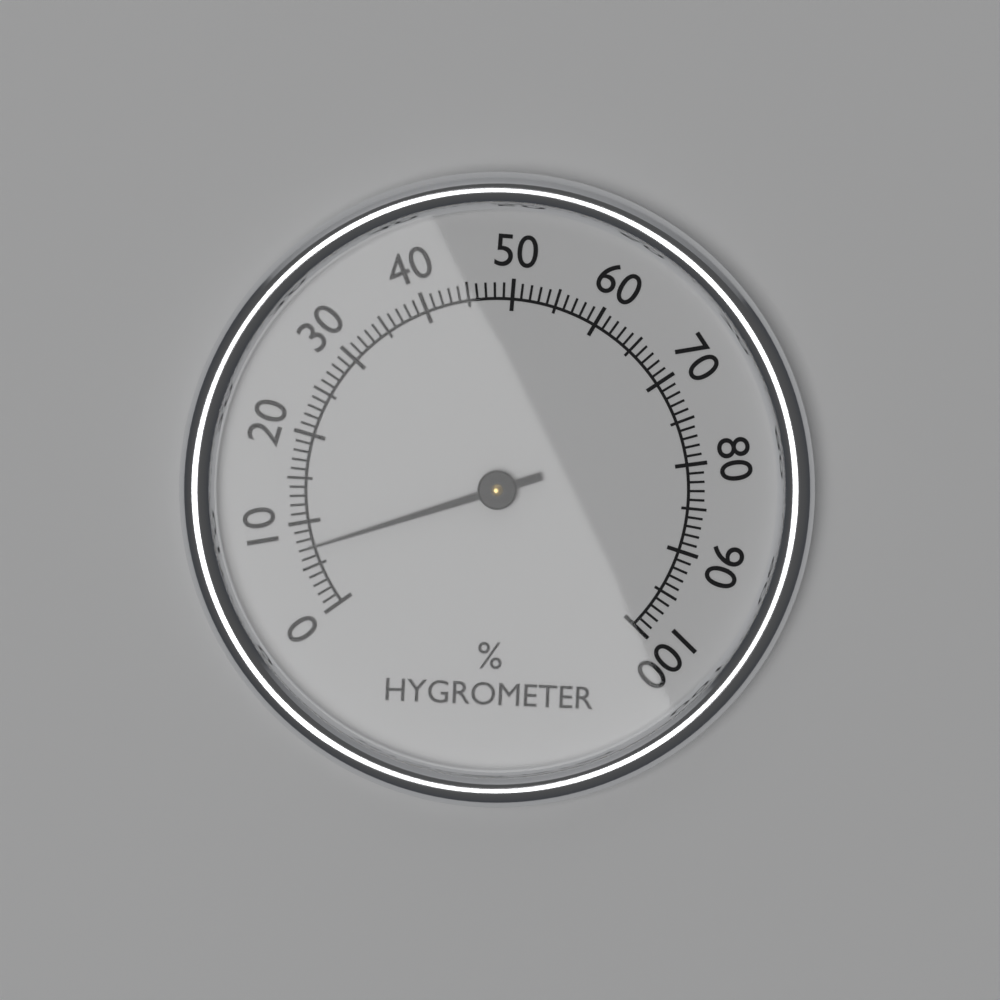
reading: 7 %
